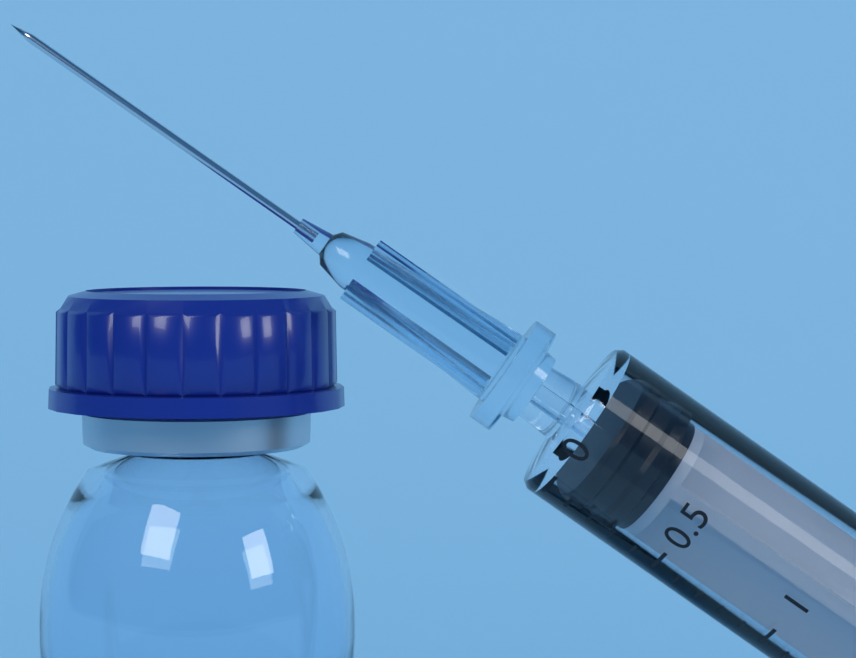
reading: 0.1 ml
